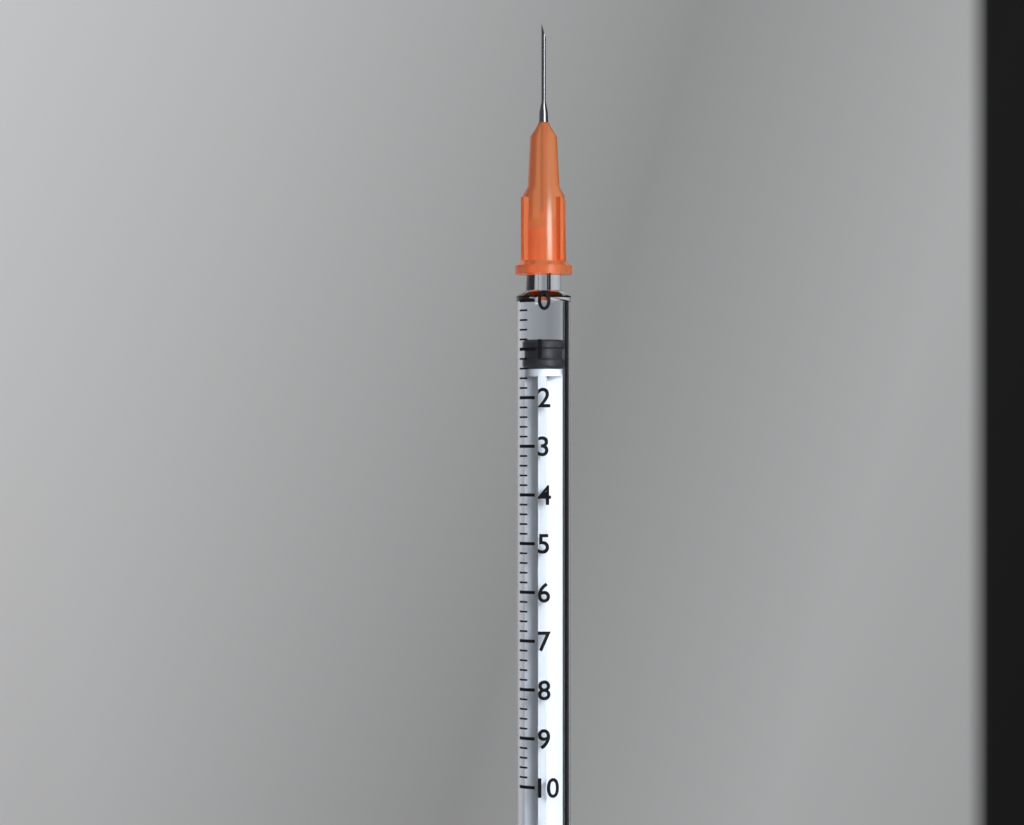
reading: 0.8 (no unit)
